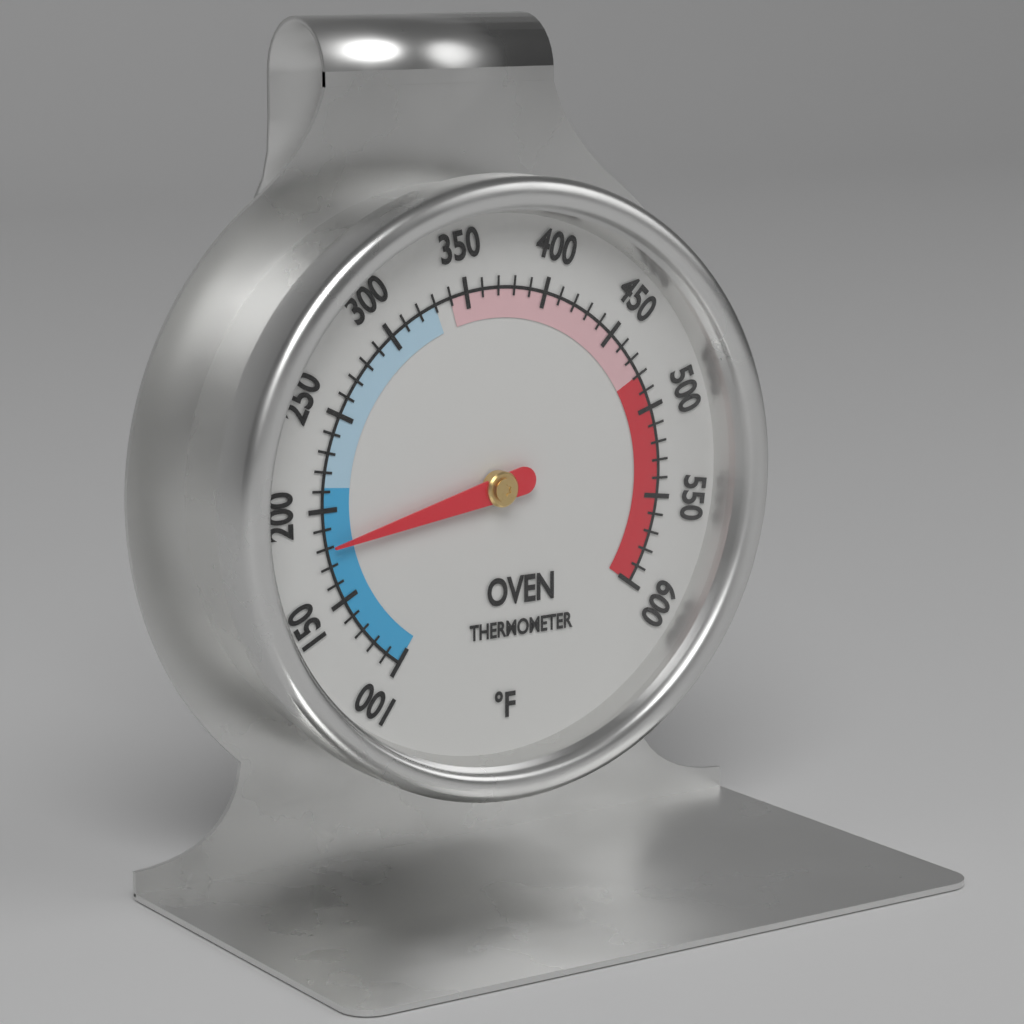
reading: 180 °F
